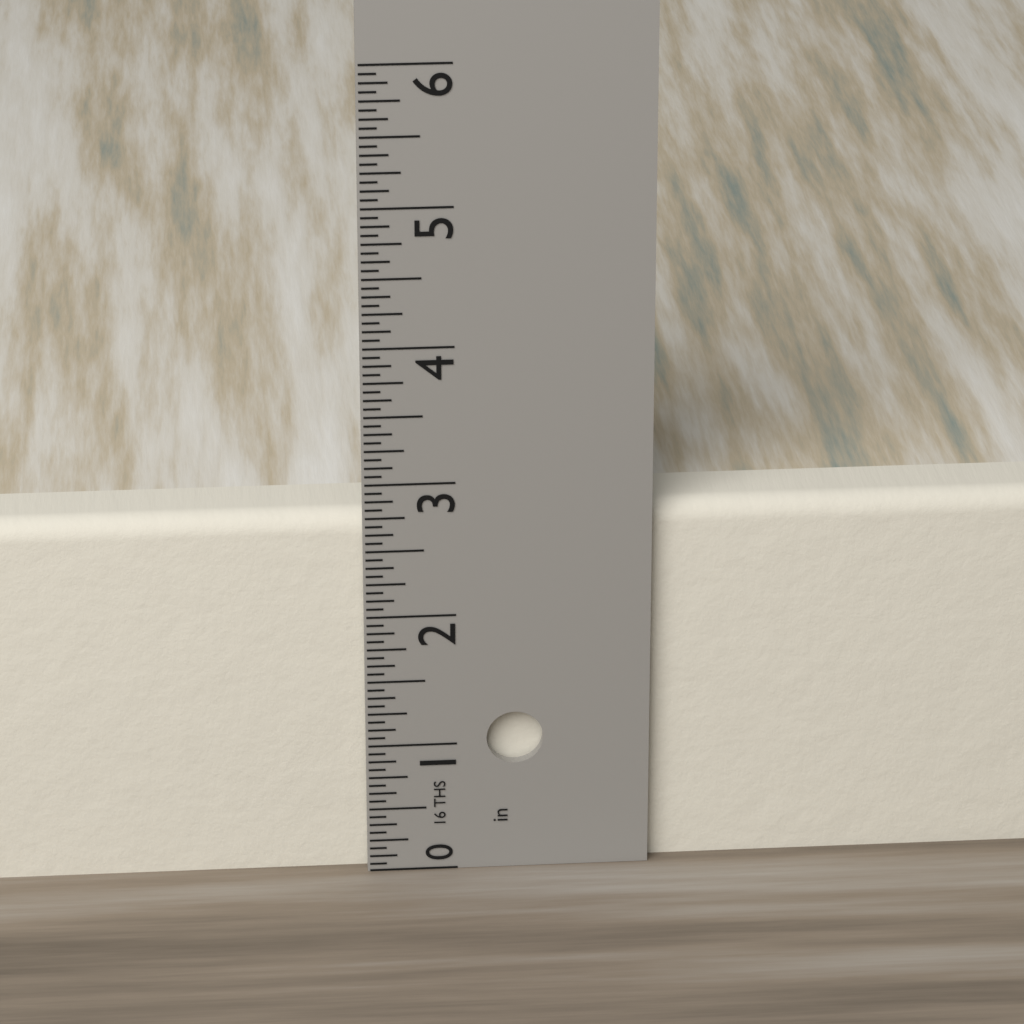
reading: 2.7500 in
